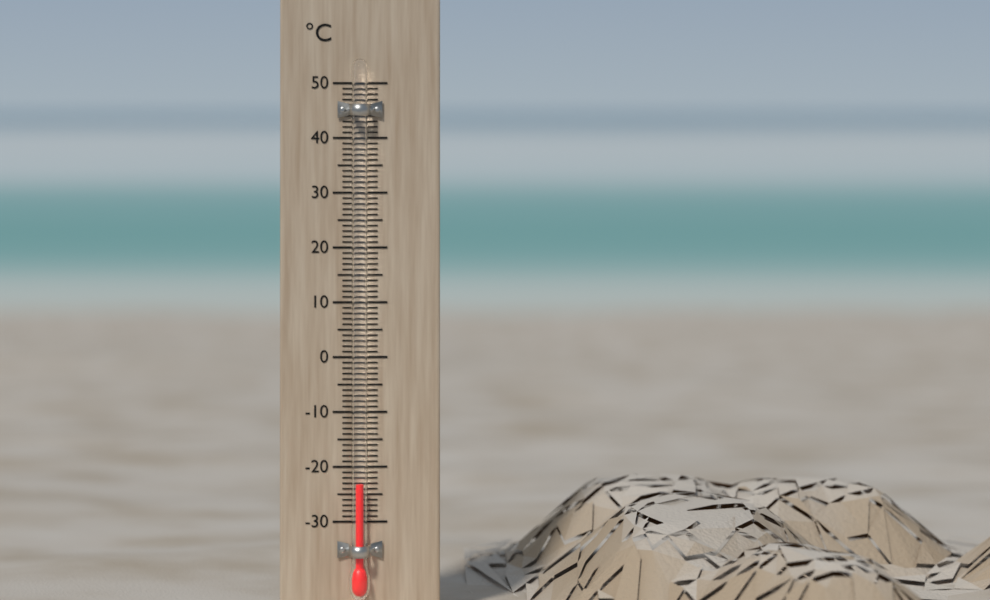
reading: -23 °C
